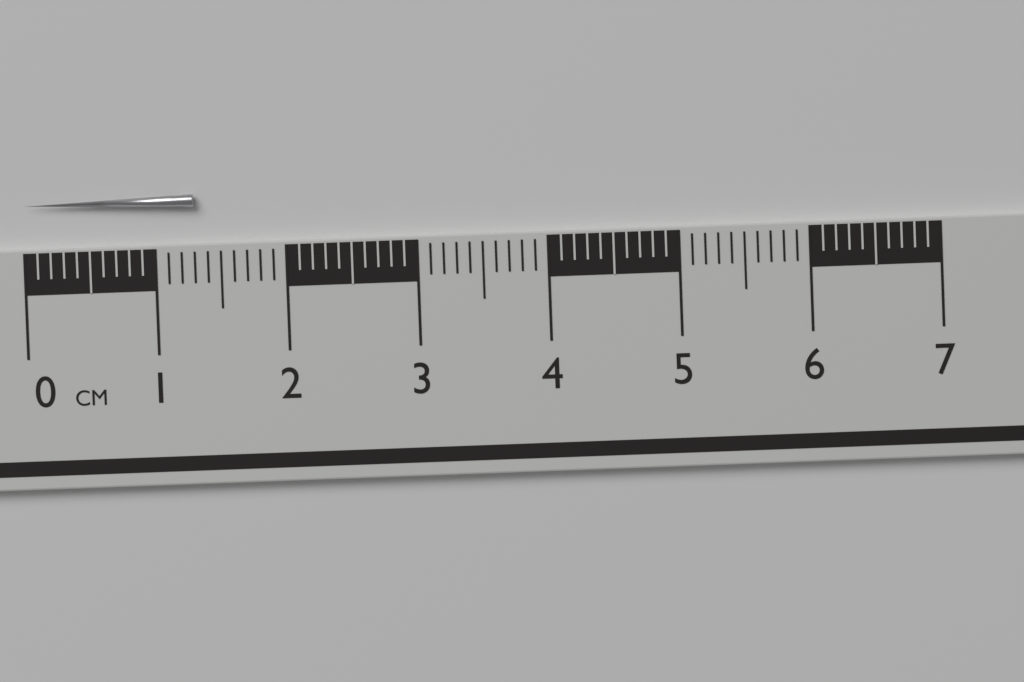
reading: 1.3 cm
